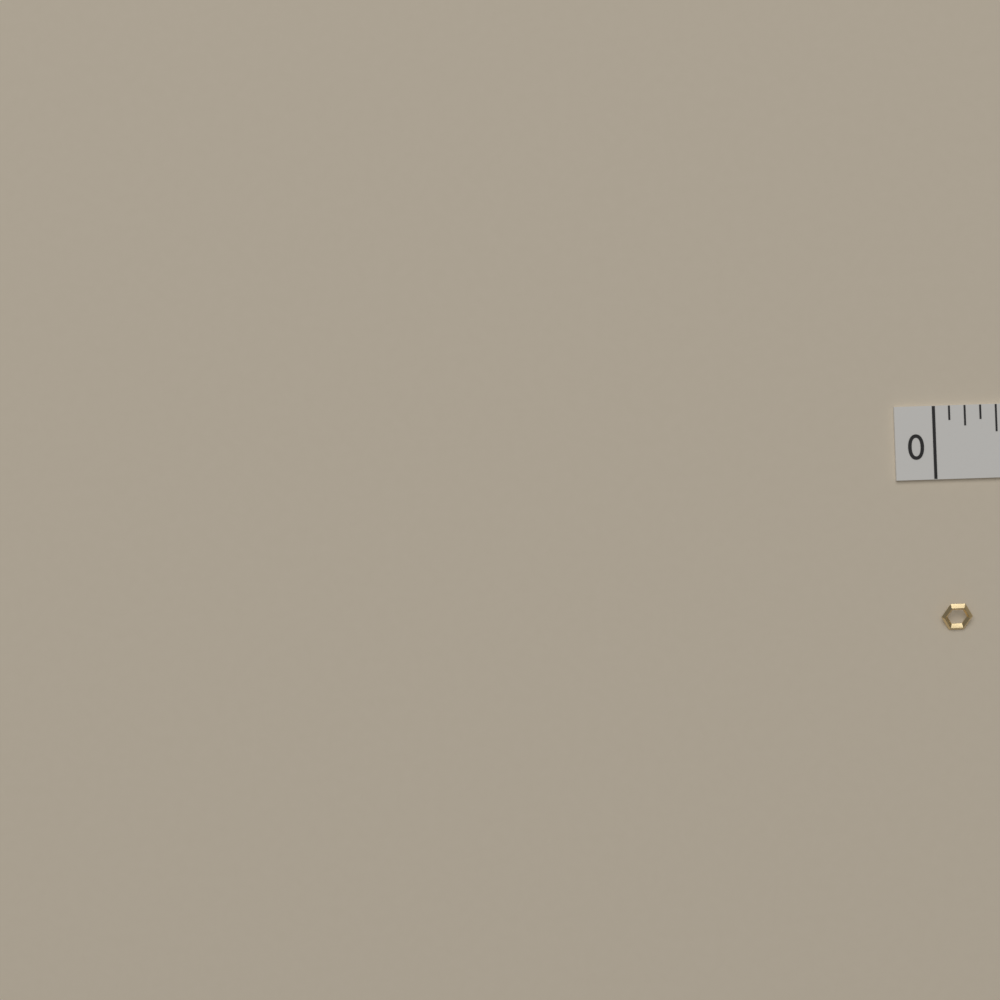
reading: 0.1250 in
